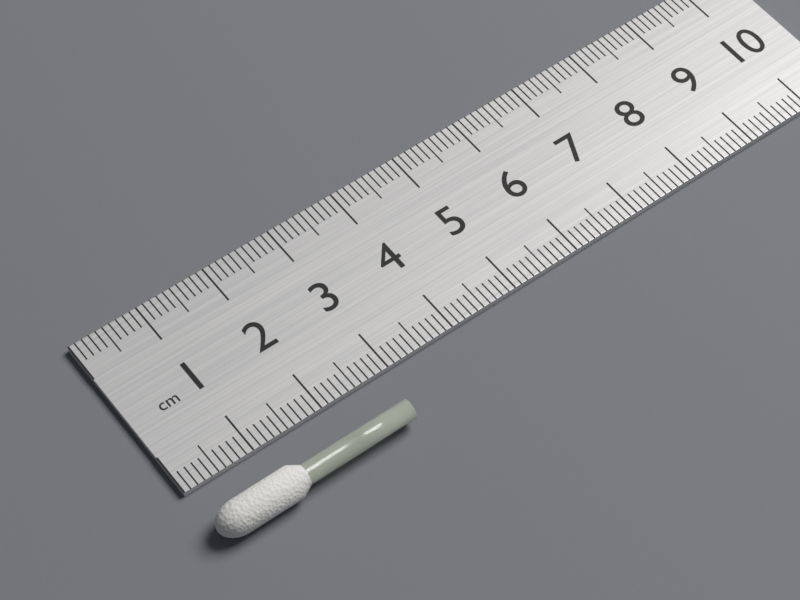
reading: 2.8 cm
